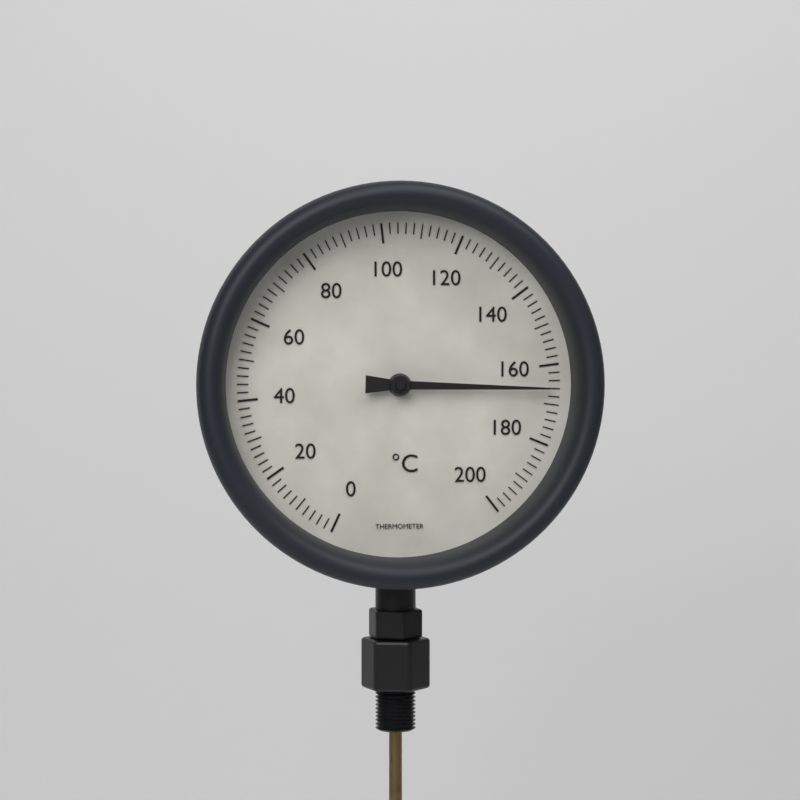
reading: 166 °C
